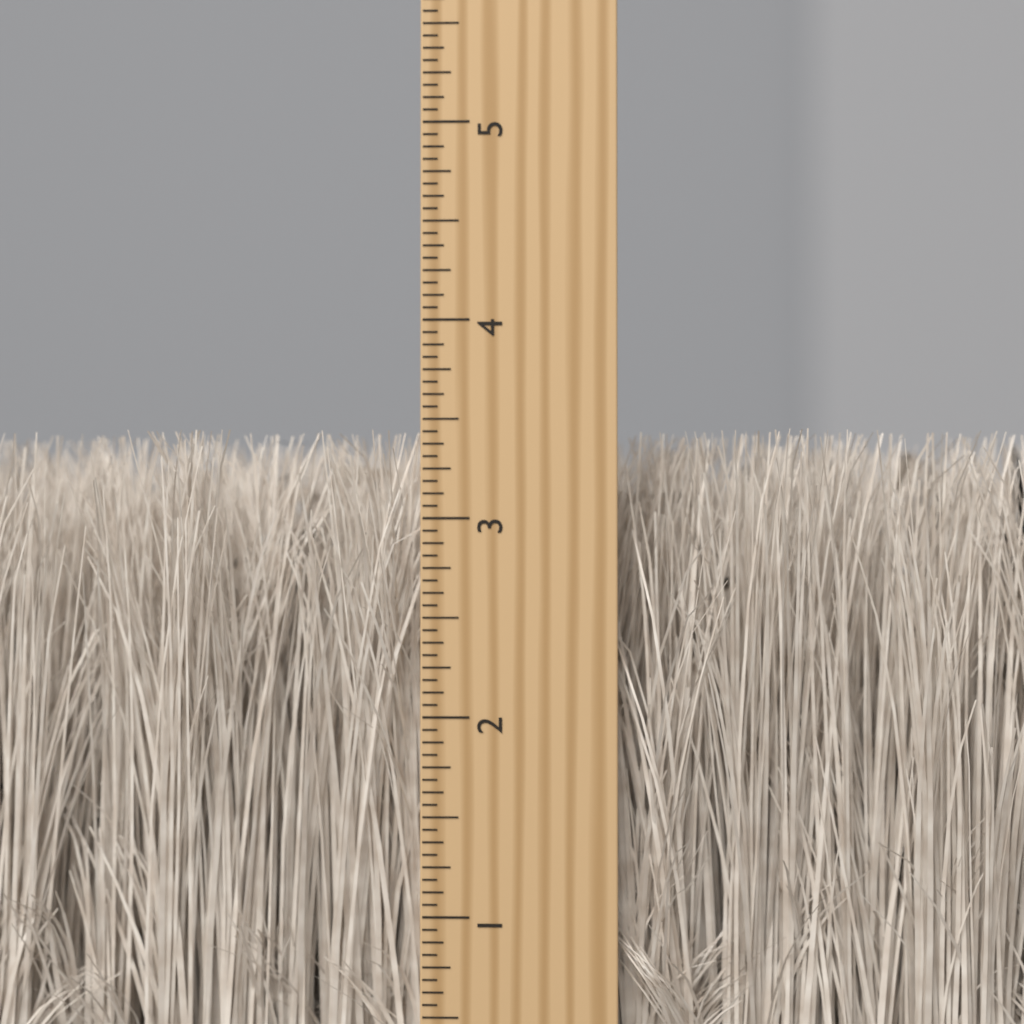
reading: 3.4375 inch
